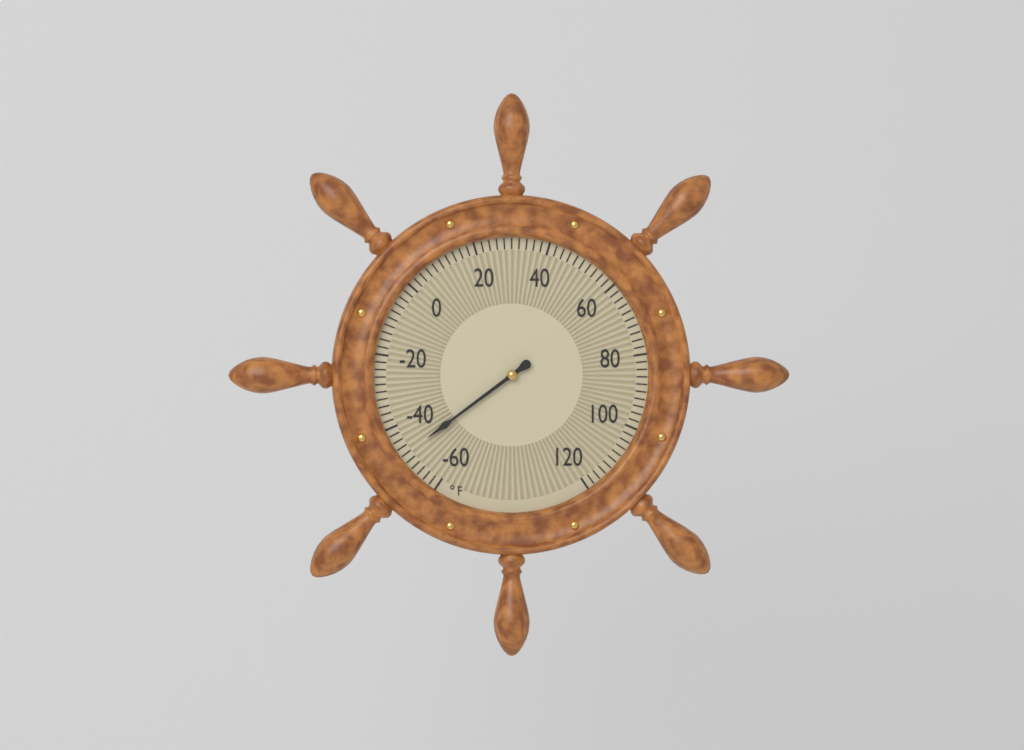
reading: -48 °F
